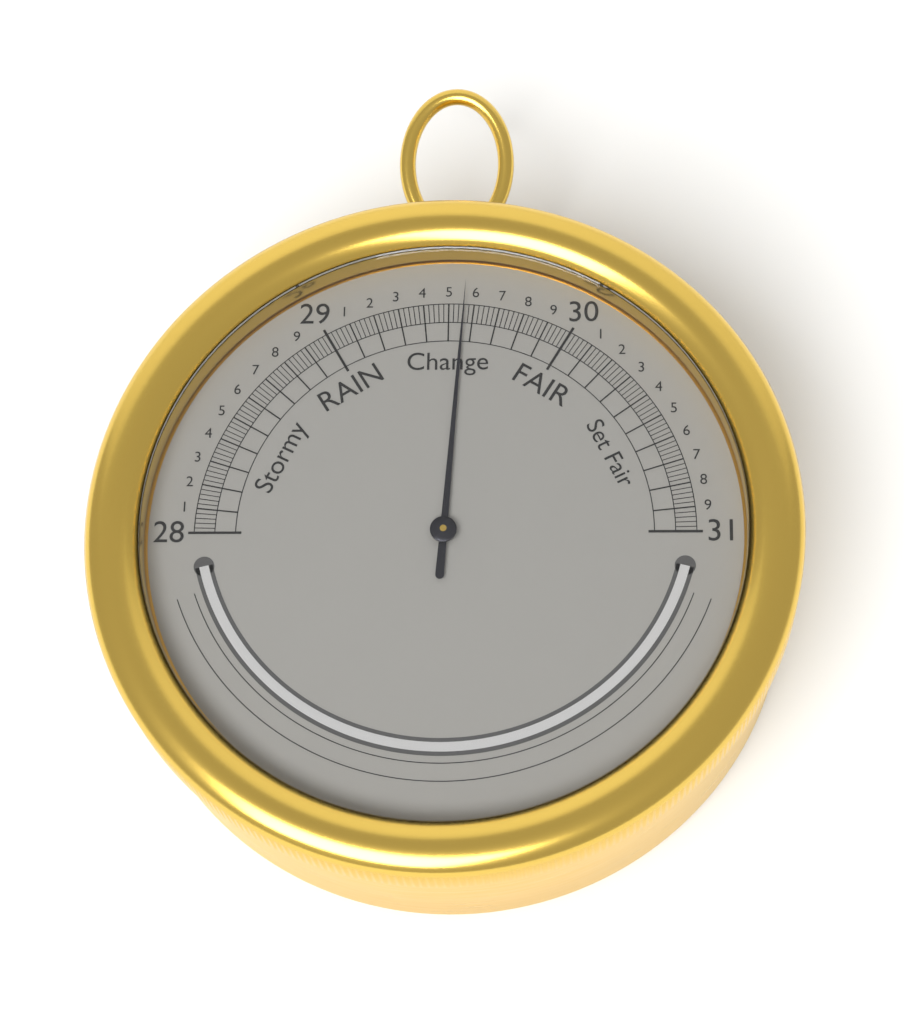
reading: 29.56 inHg
